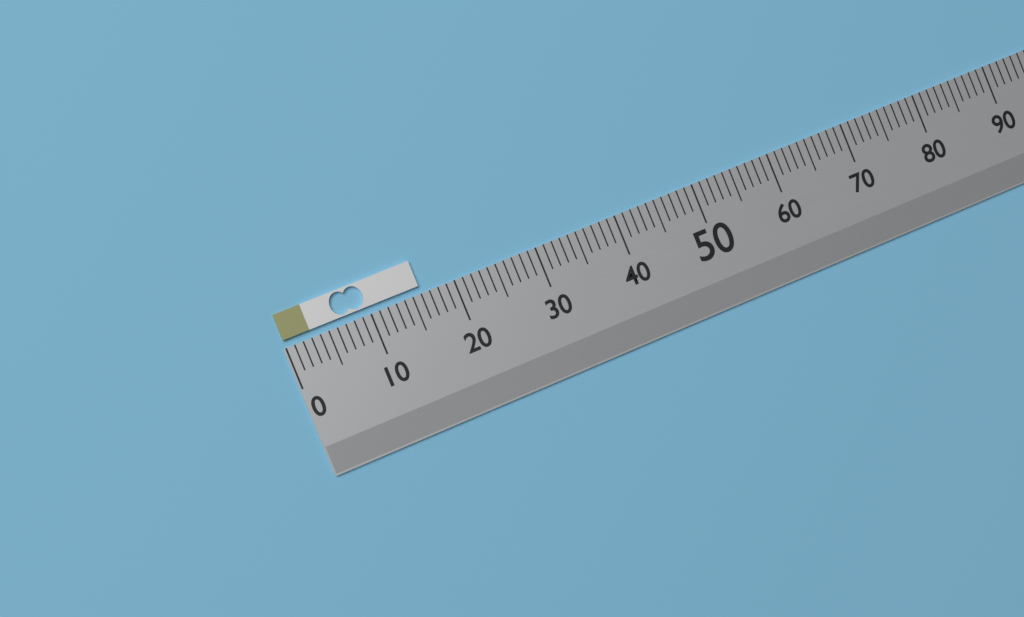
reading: 16 (no unit)
